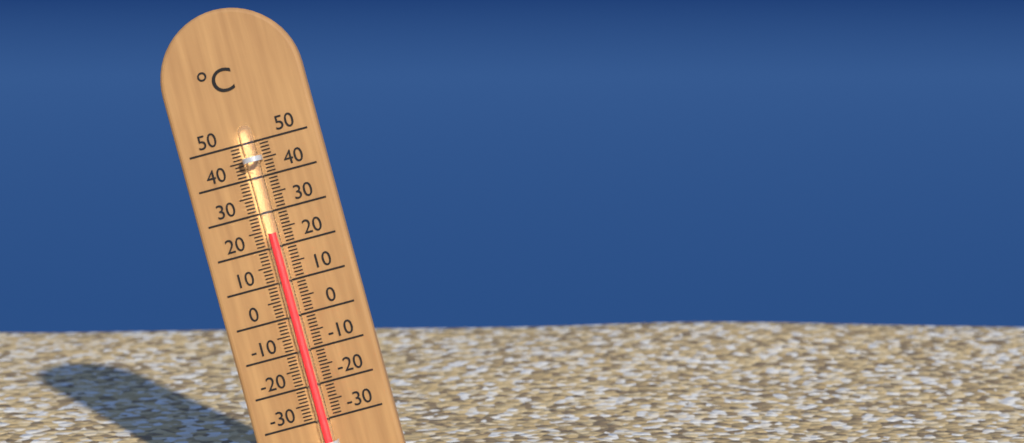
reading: 24 °C
